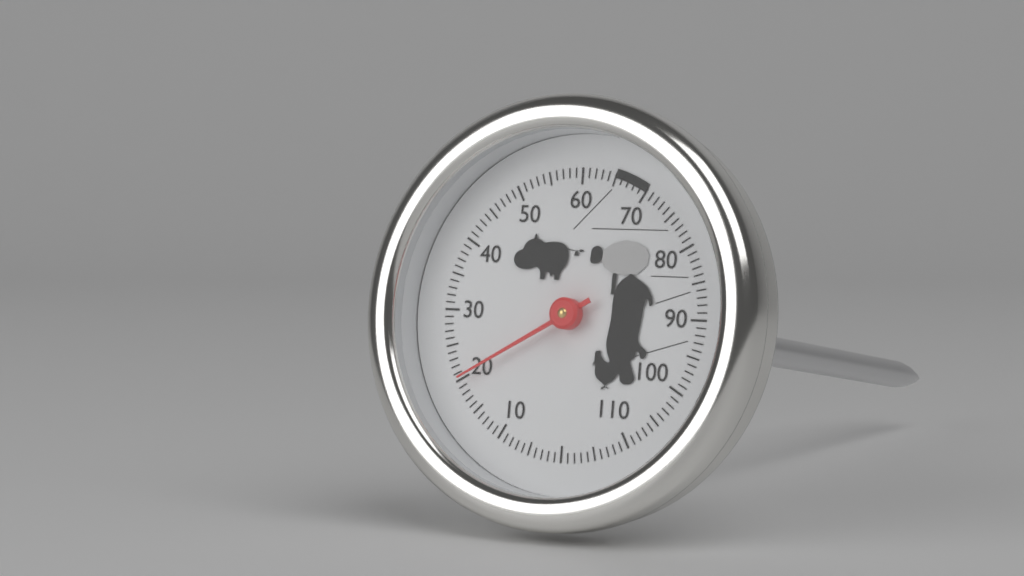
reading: 20 (no unit)
